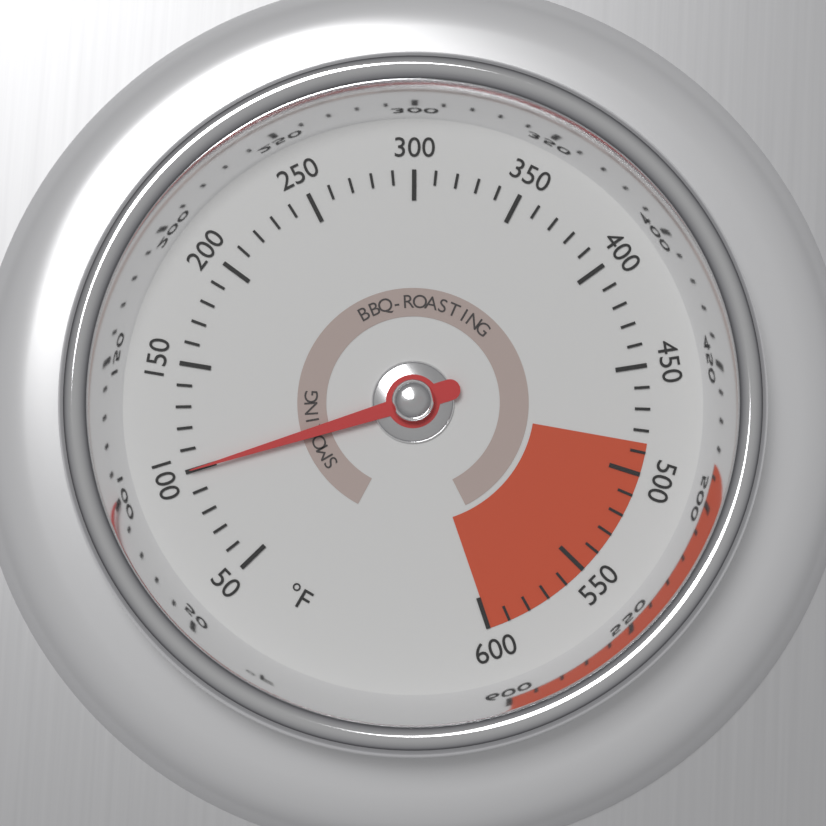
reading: 100 °F
